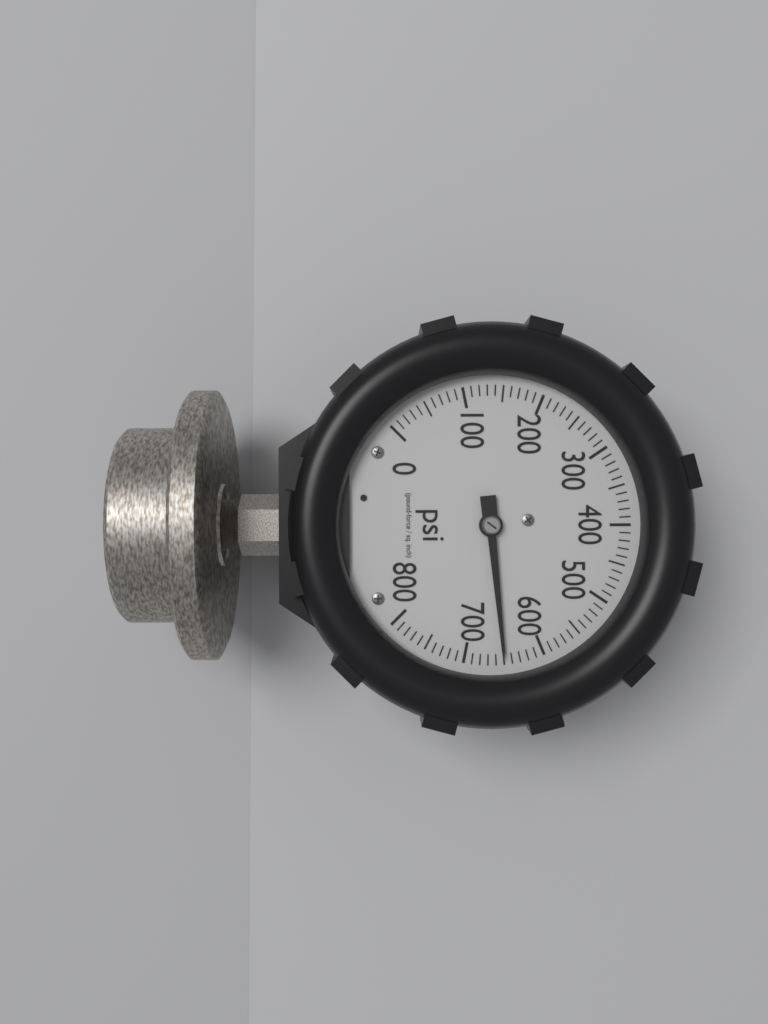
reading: 650 psi
